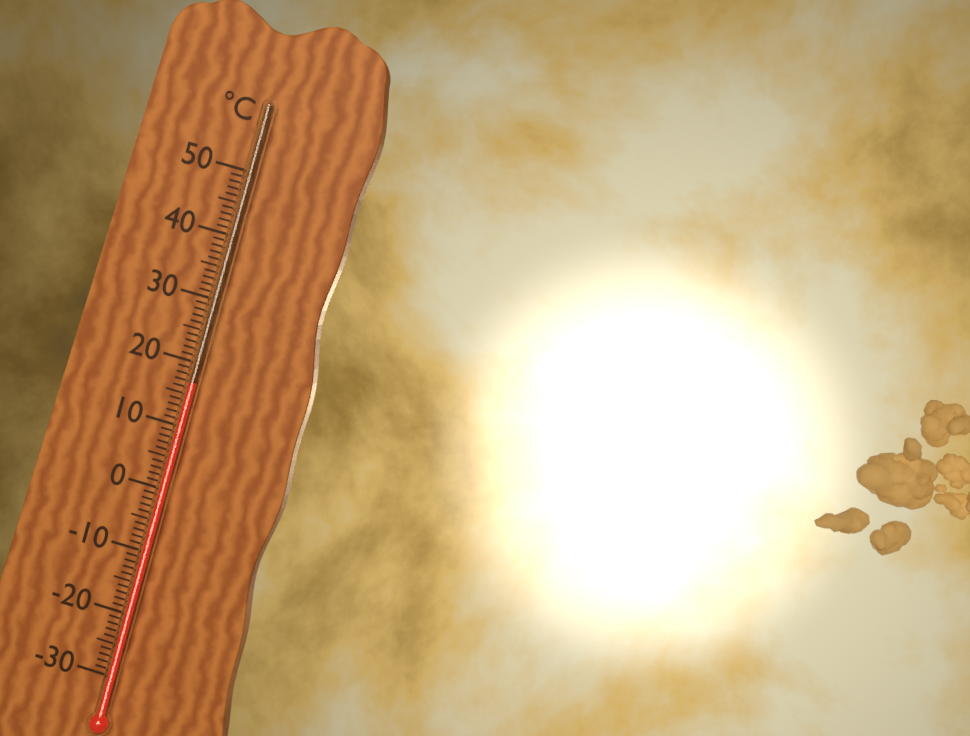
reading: 17 °C
